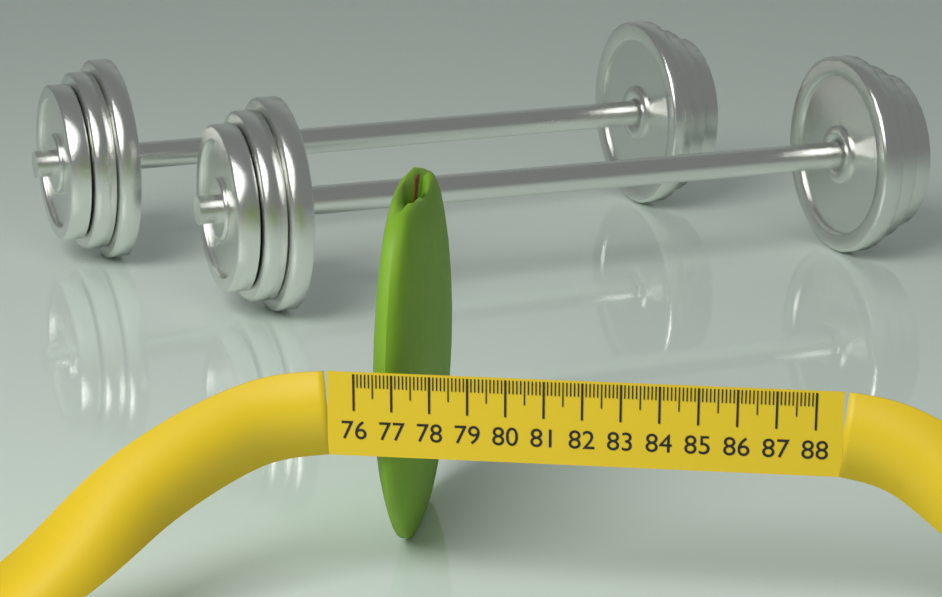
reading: 77.6 (no unit)
